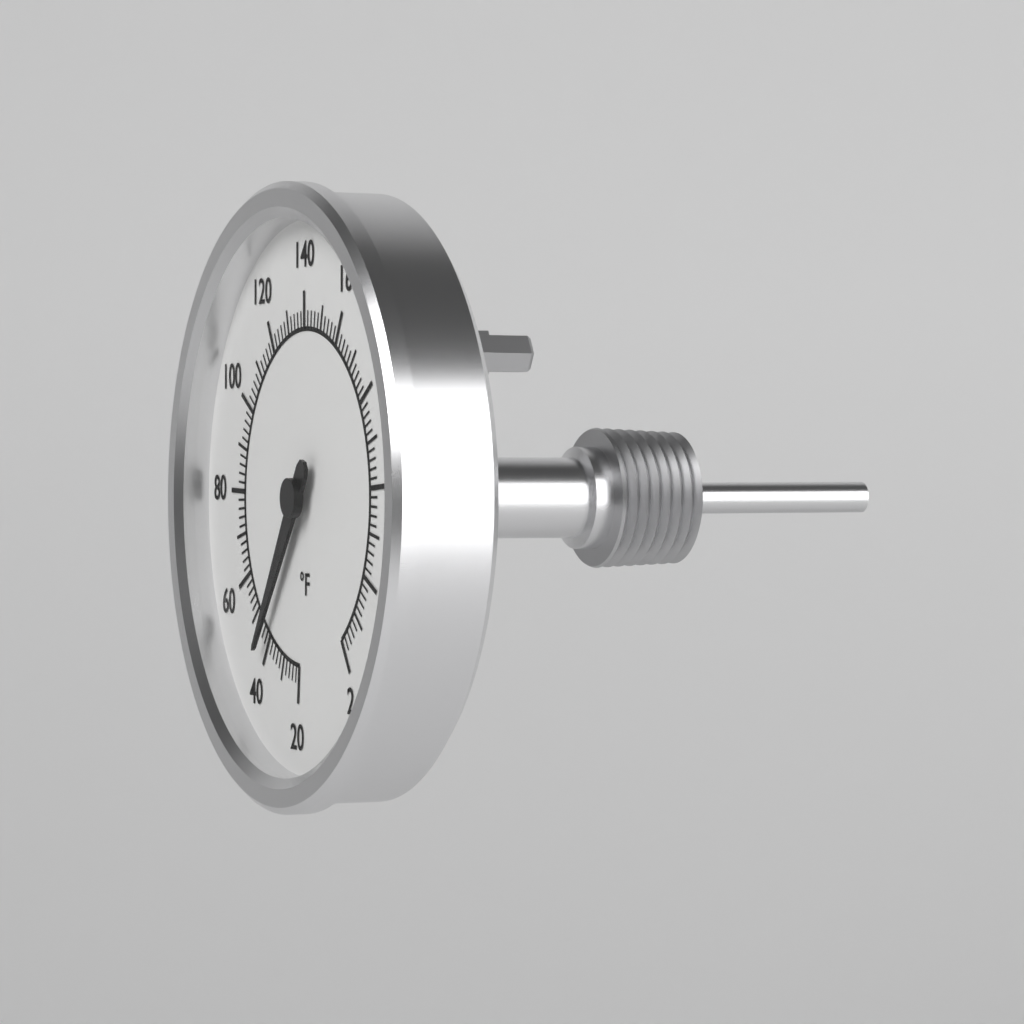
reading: 42 °F
